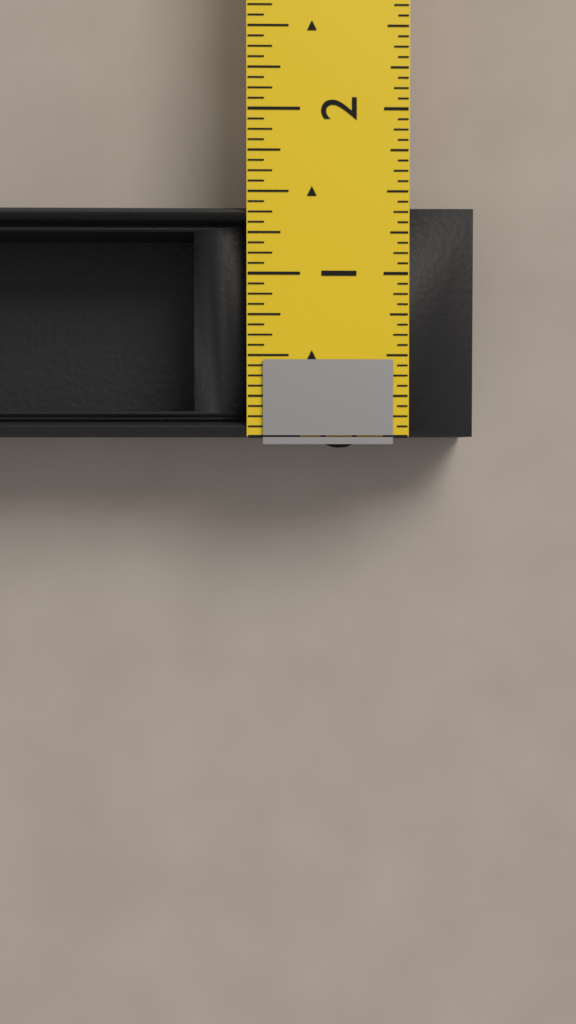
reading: 1.4375 in
